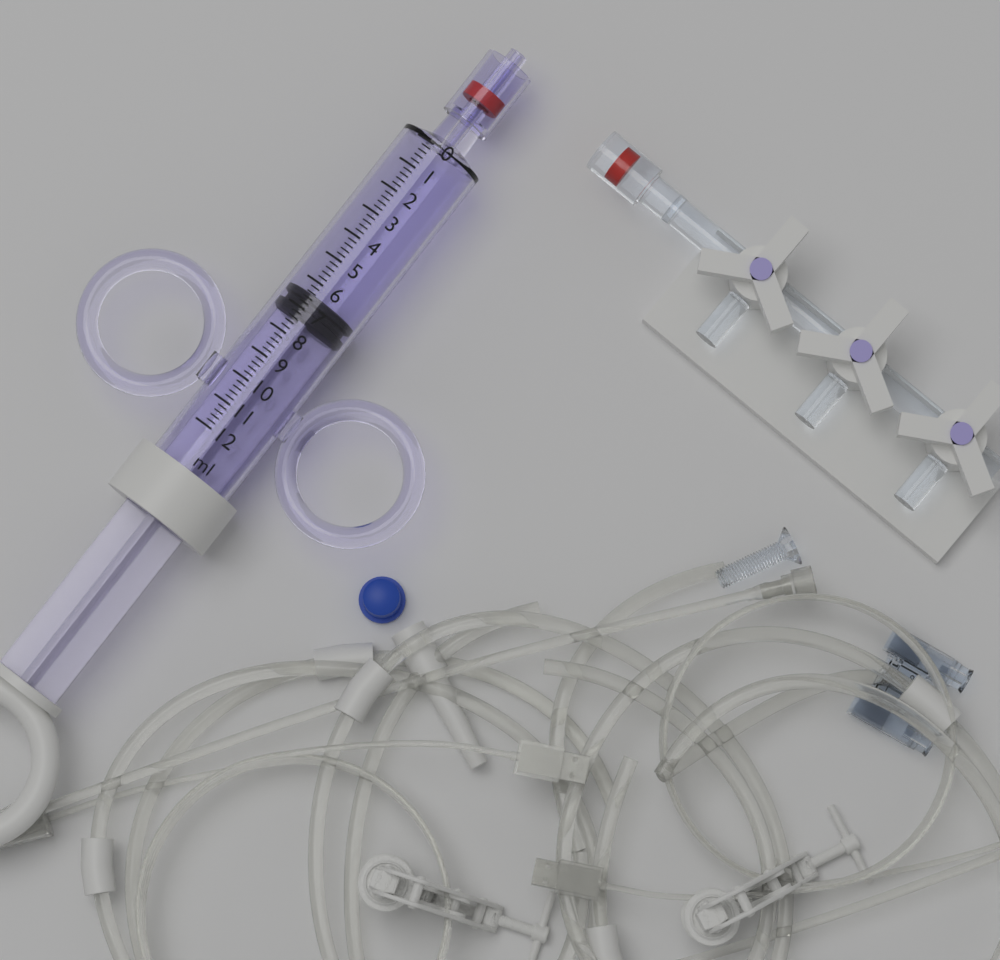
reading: 6.4 ml
